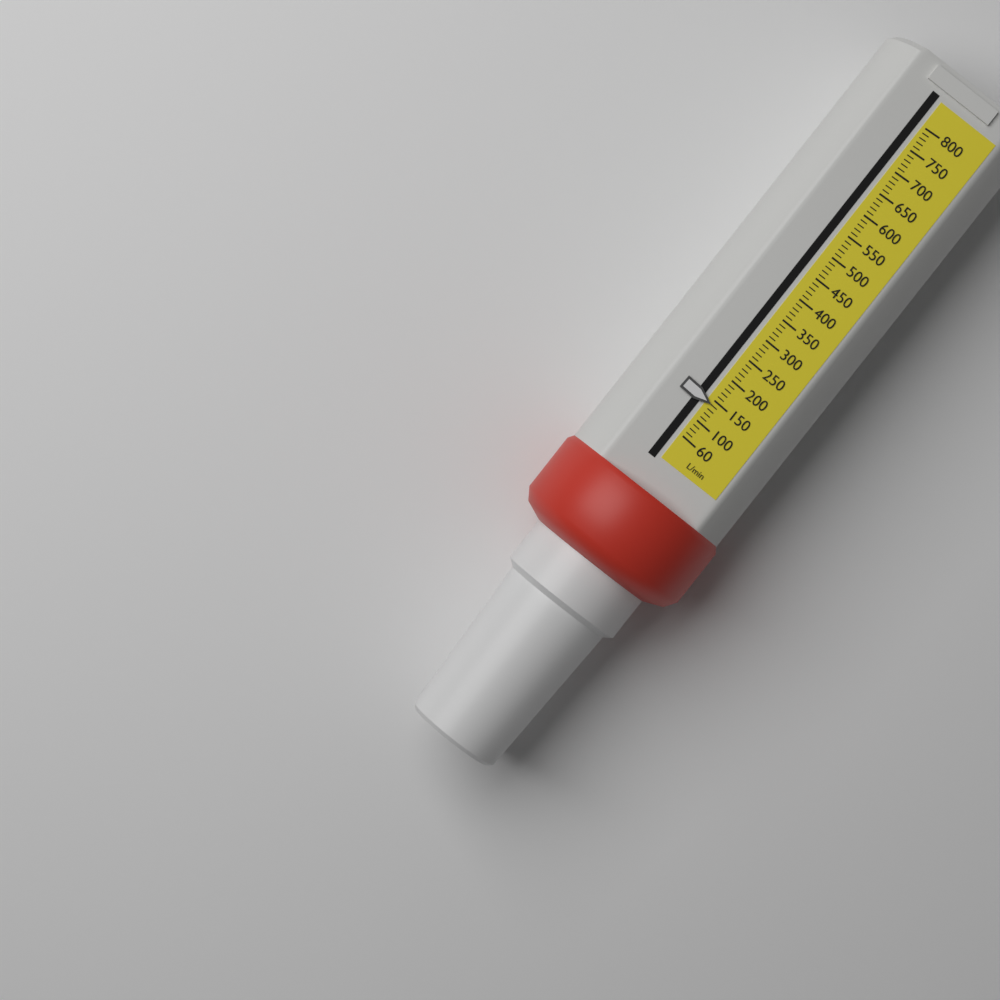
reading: 140 L/min
